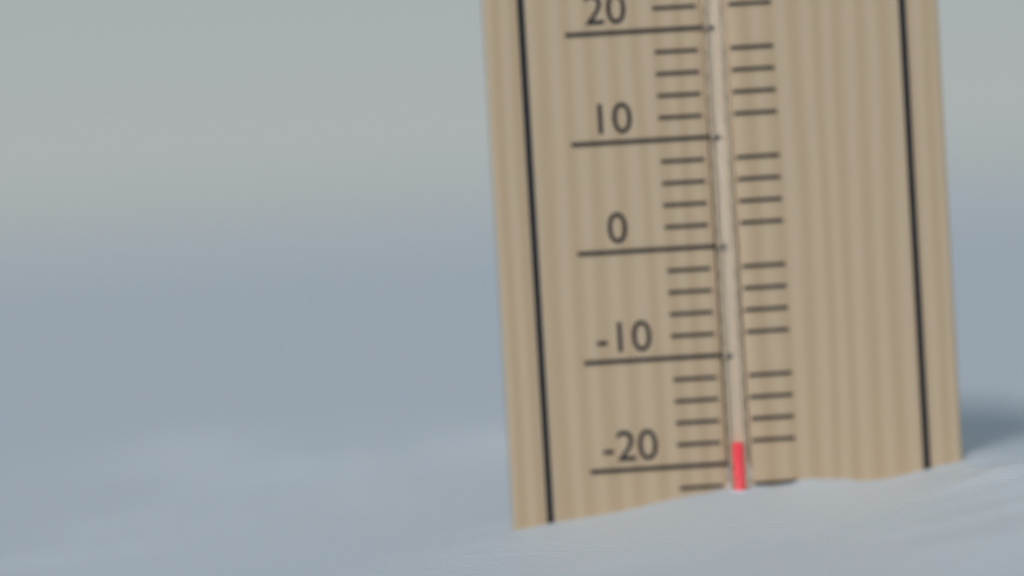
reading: -18 °C
